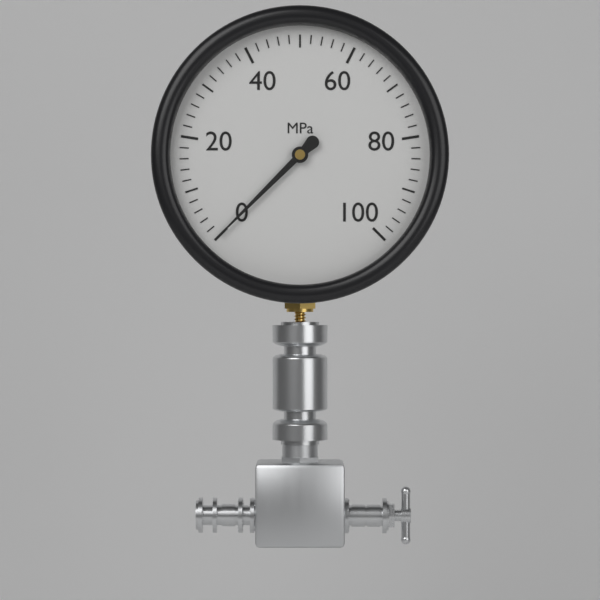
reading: 0 MPa
